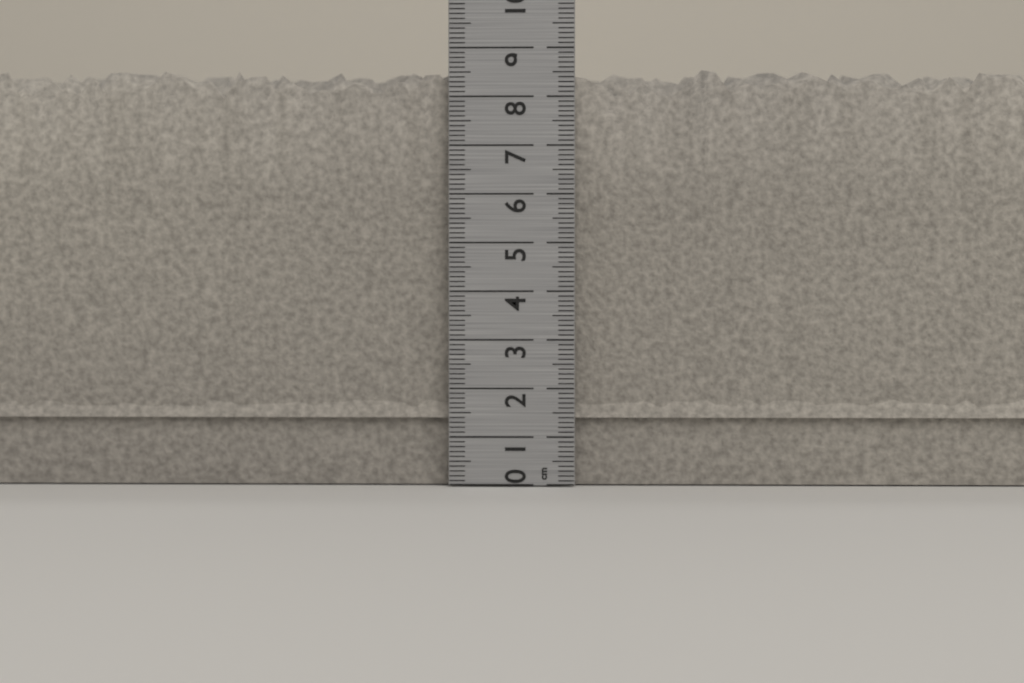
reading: 8.7 cm
